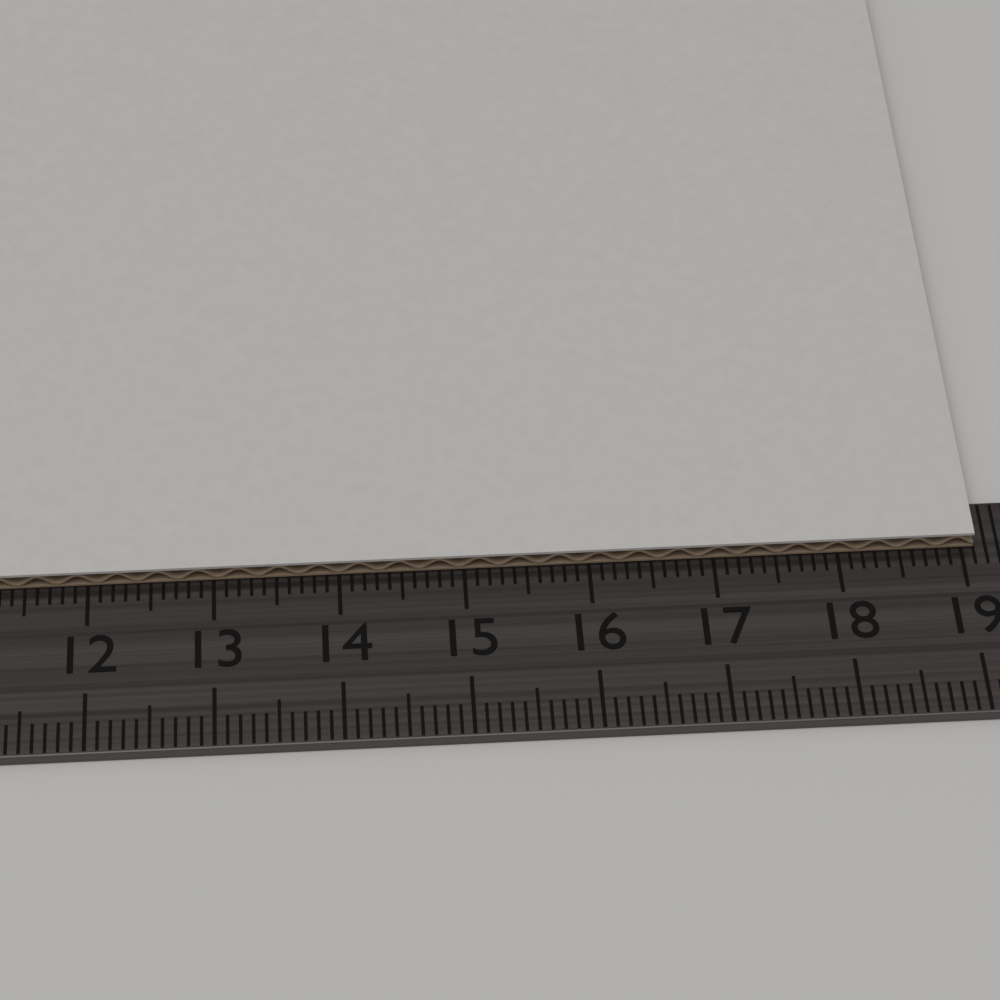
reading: 19.1 cm
